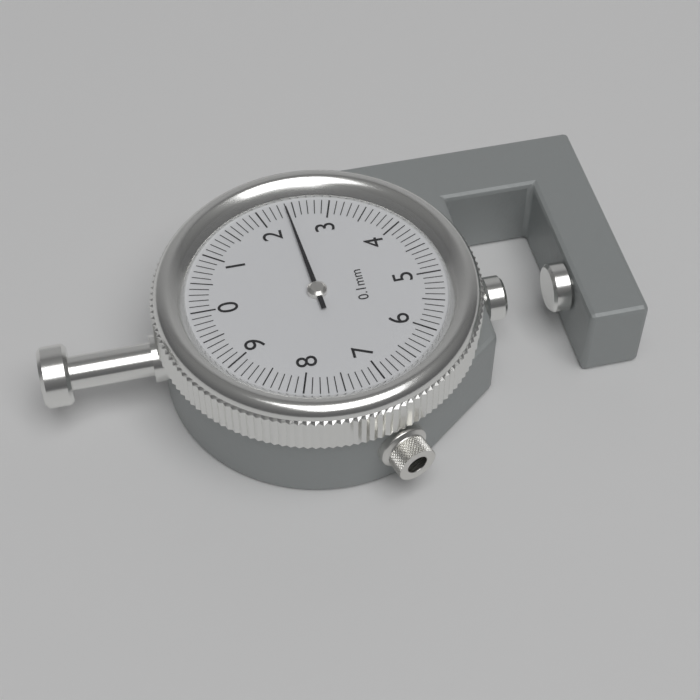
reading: 2.4 mm
